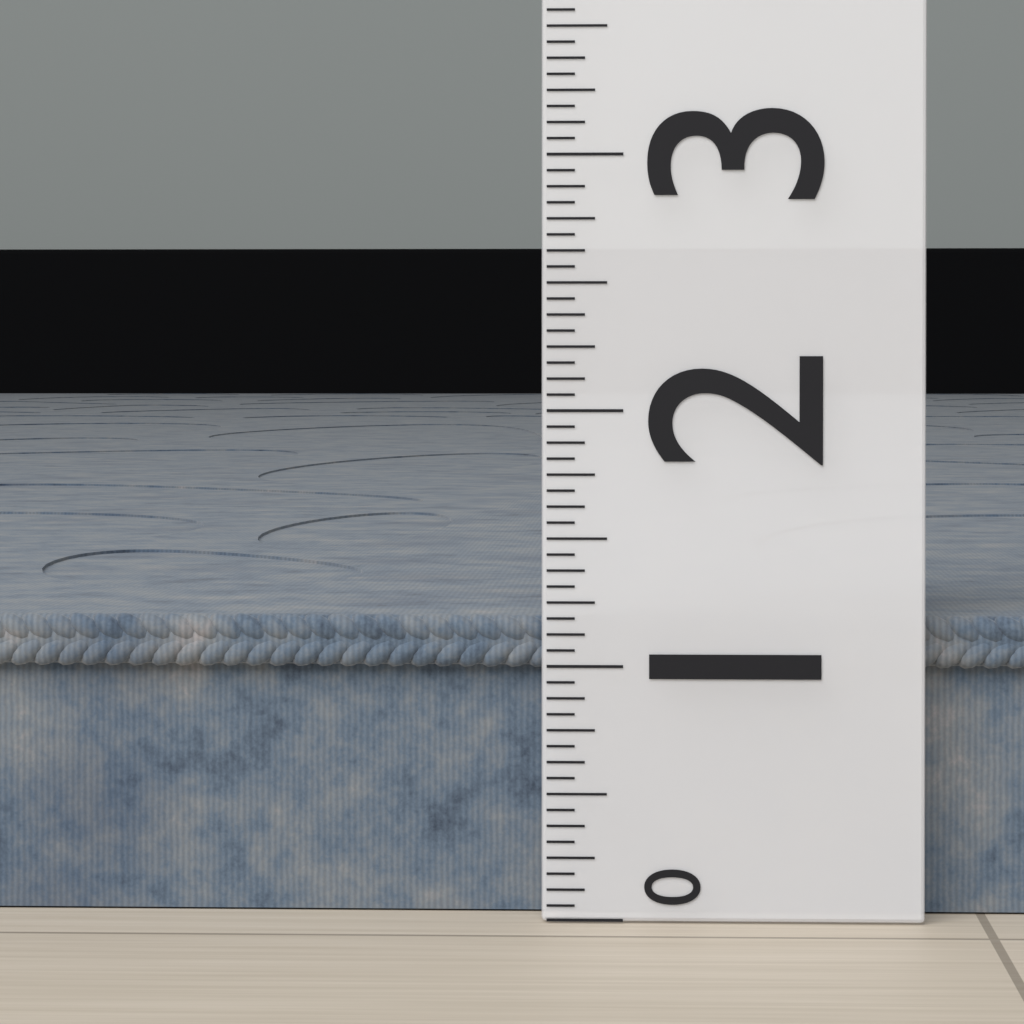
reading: 1.1875 (no unit)
